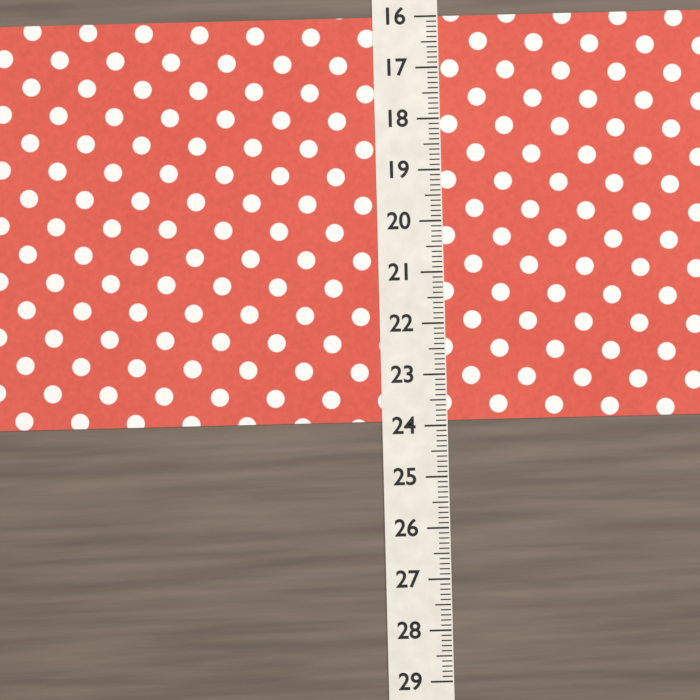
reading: 23.9 (no unit)
